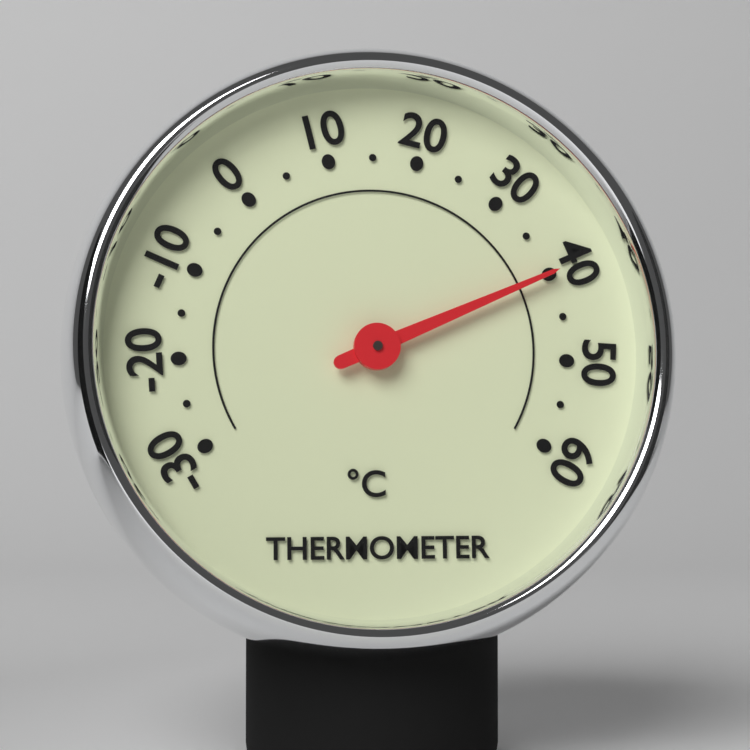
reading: 40 °C
